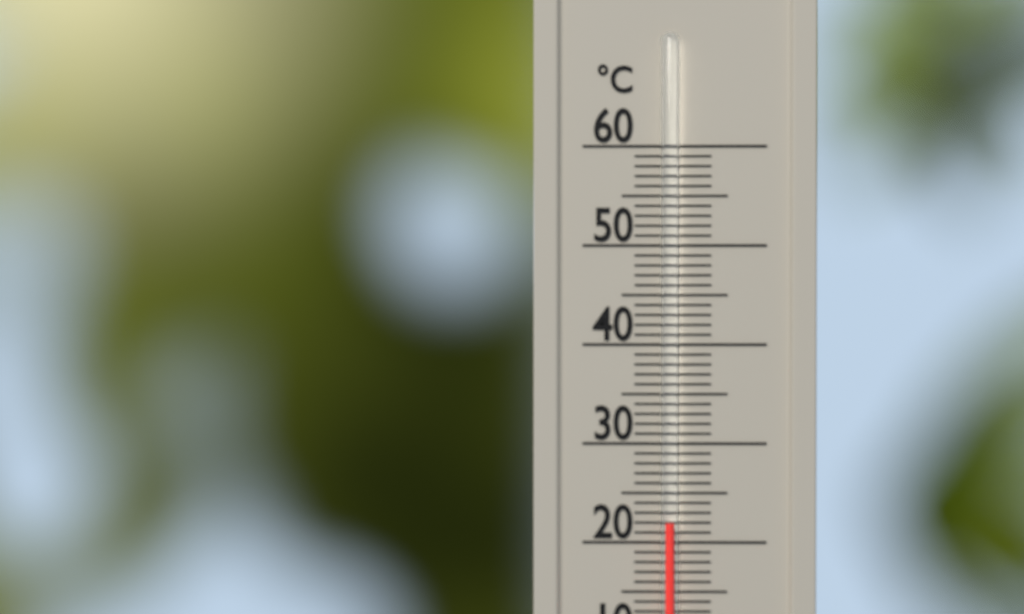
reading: 22 °C
